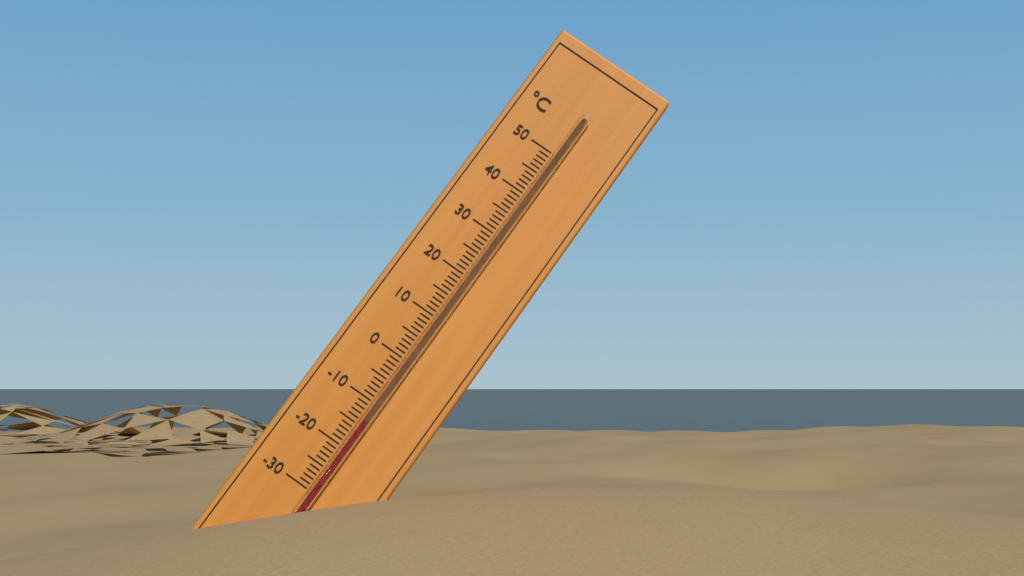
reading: -14 °C
